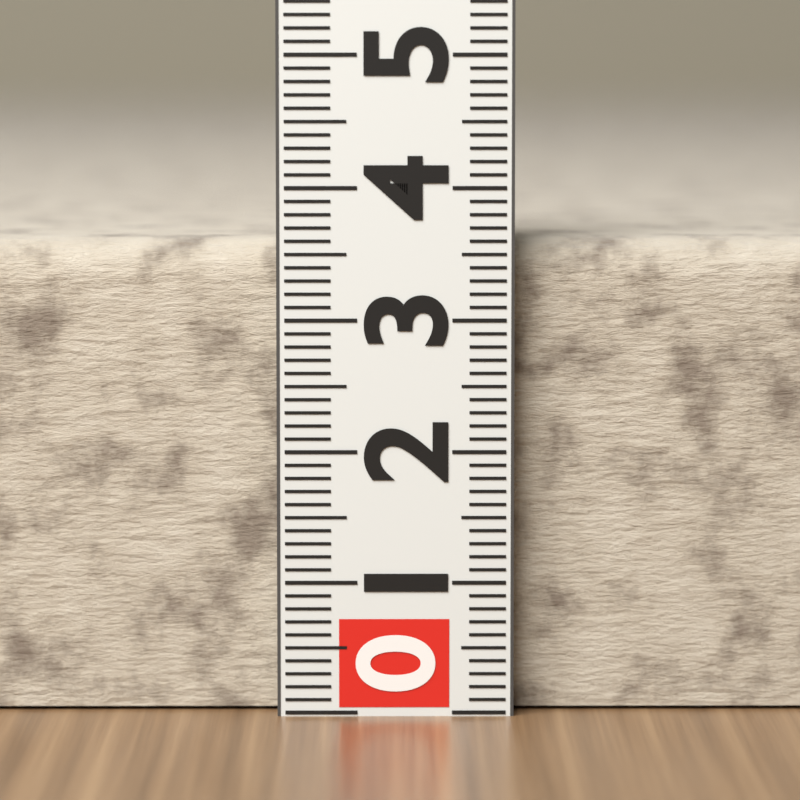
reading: 3.6 (no unit)
